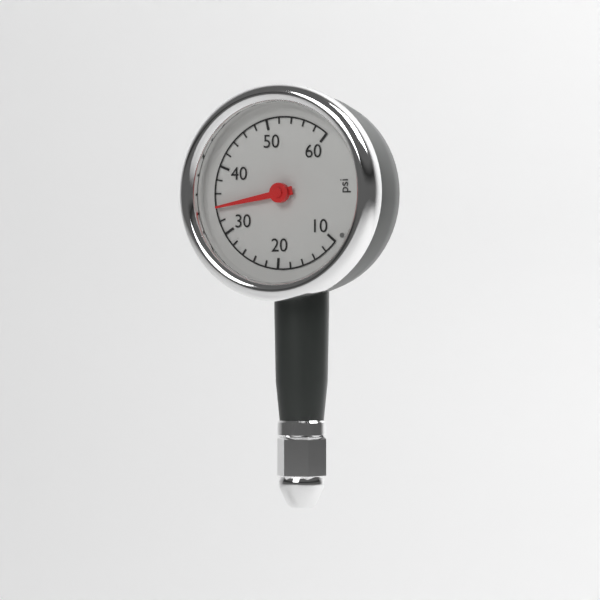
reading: 34 psi
